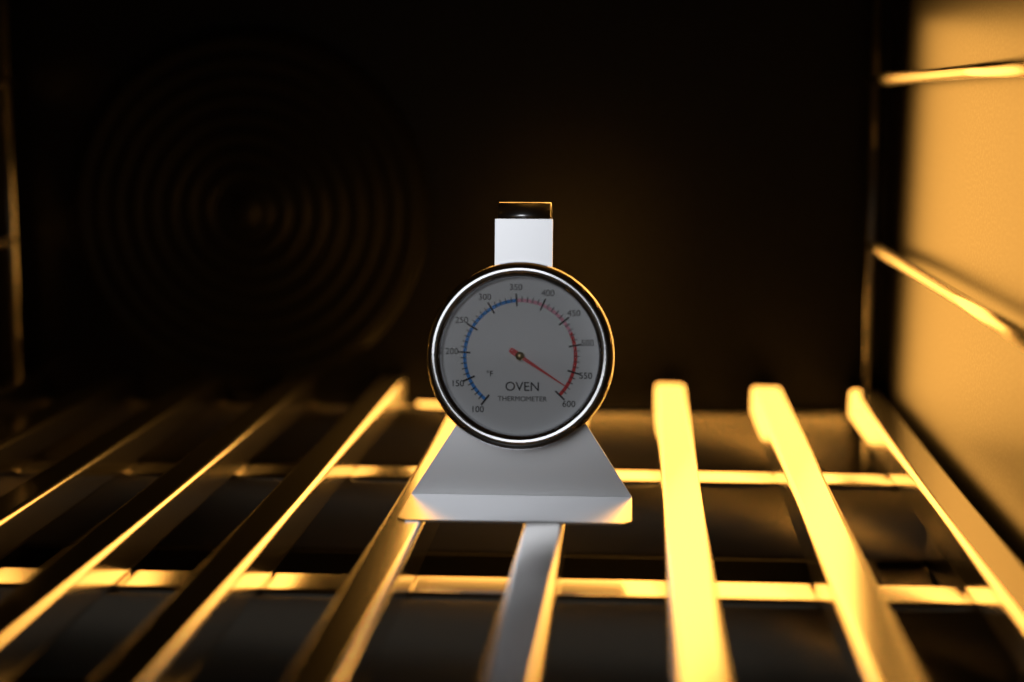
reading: 580 °F
